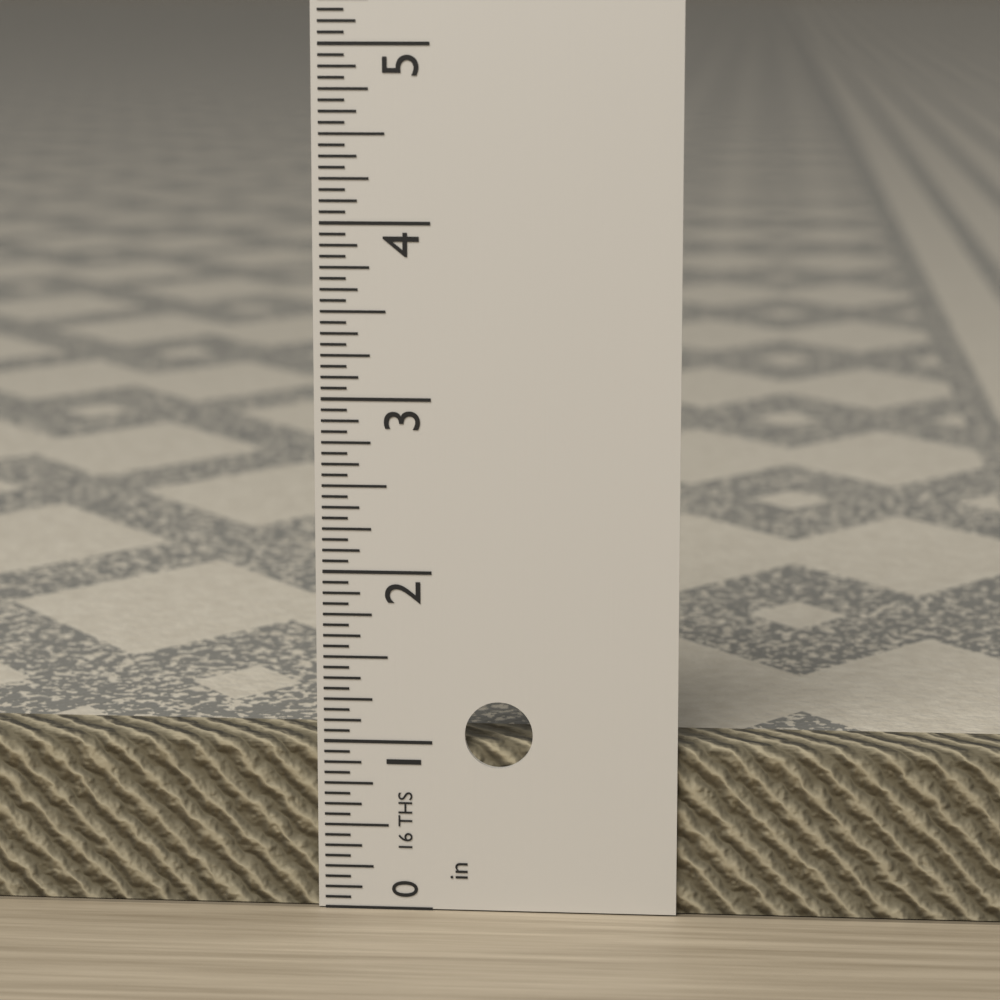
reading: 1.0000 in
